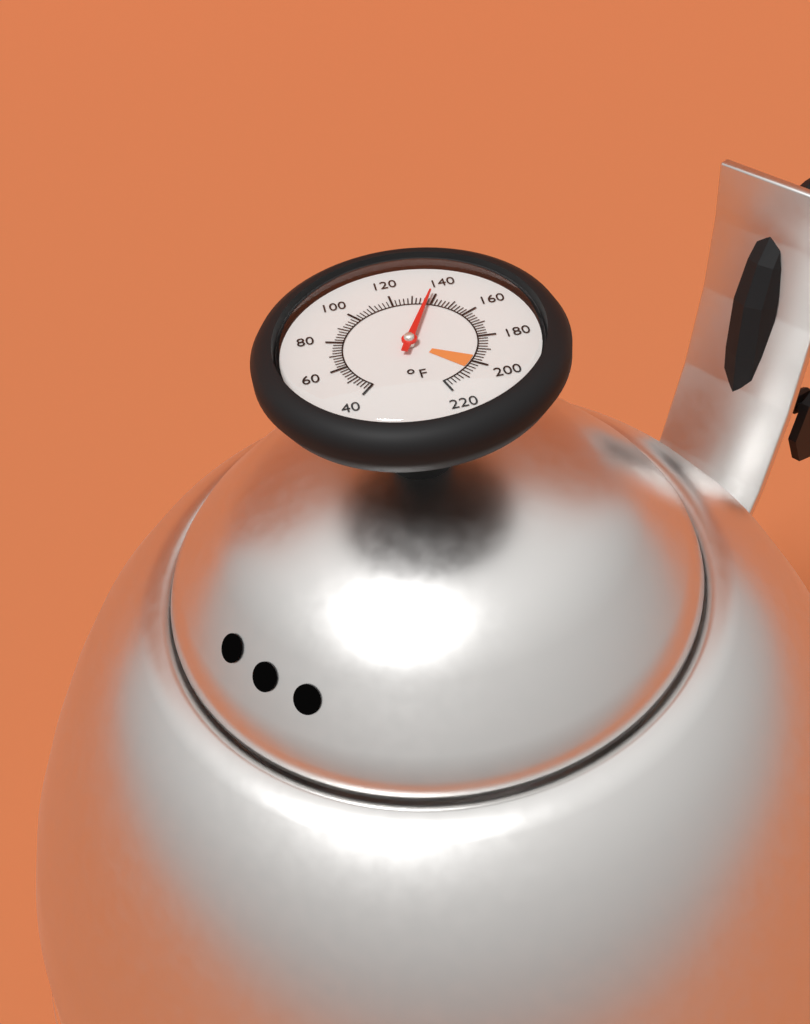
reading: 138 °F
